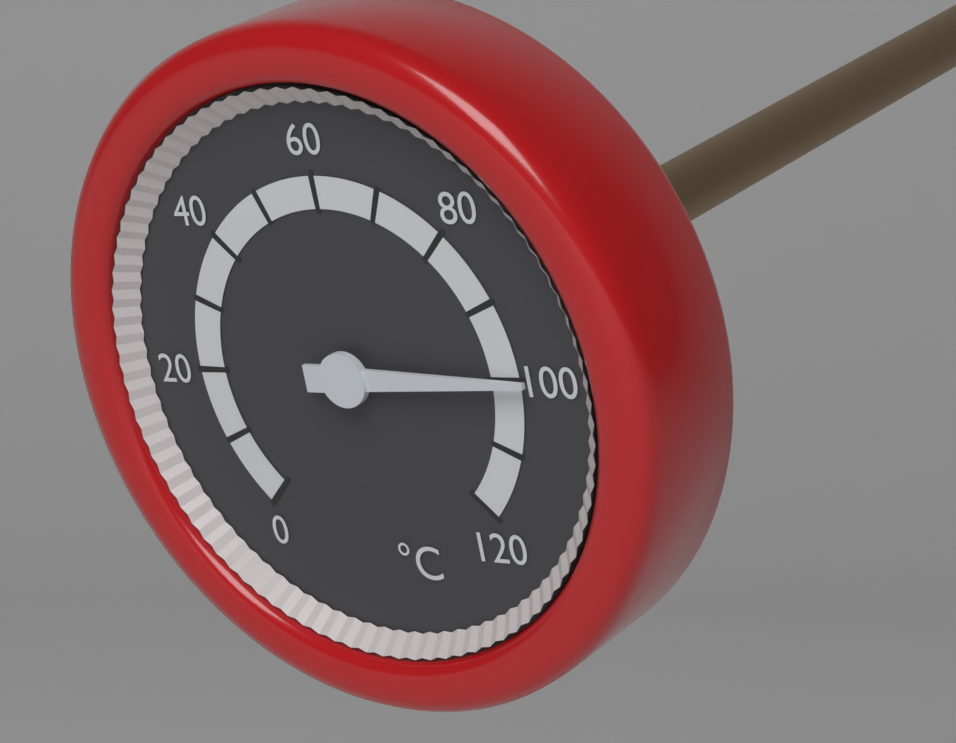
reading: 100 °C
